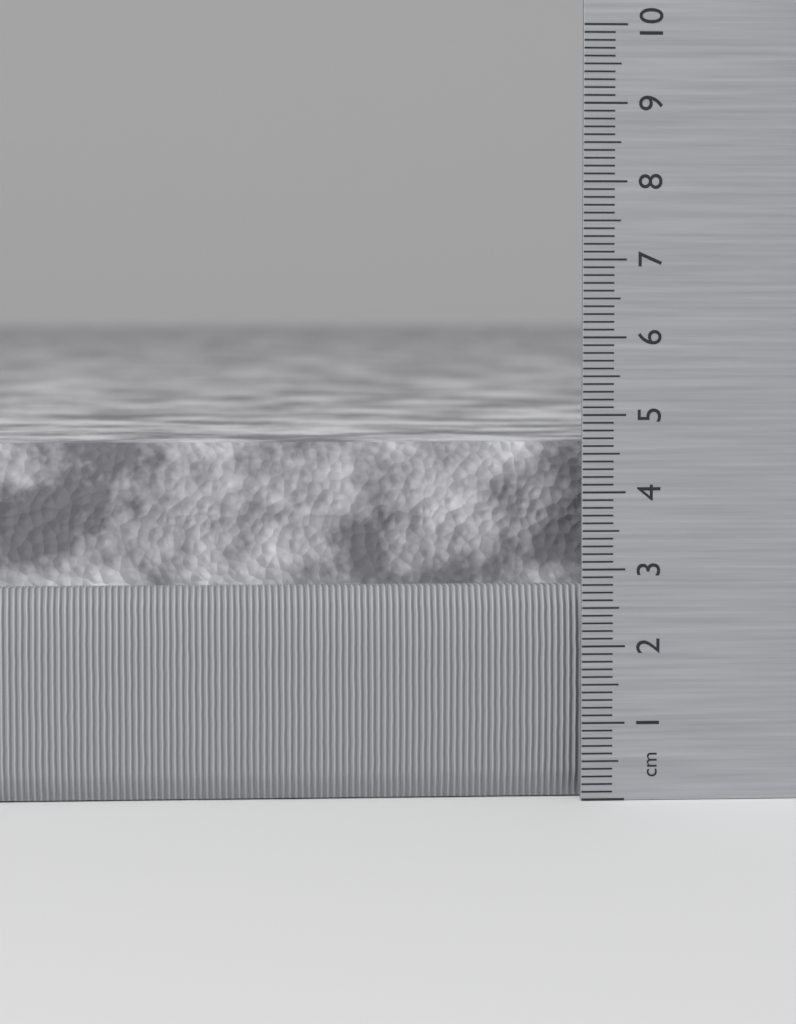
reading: 4.6 cm
